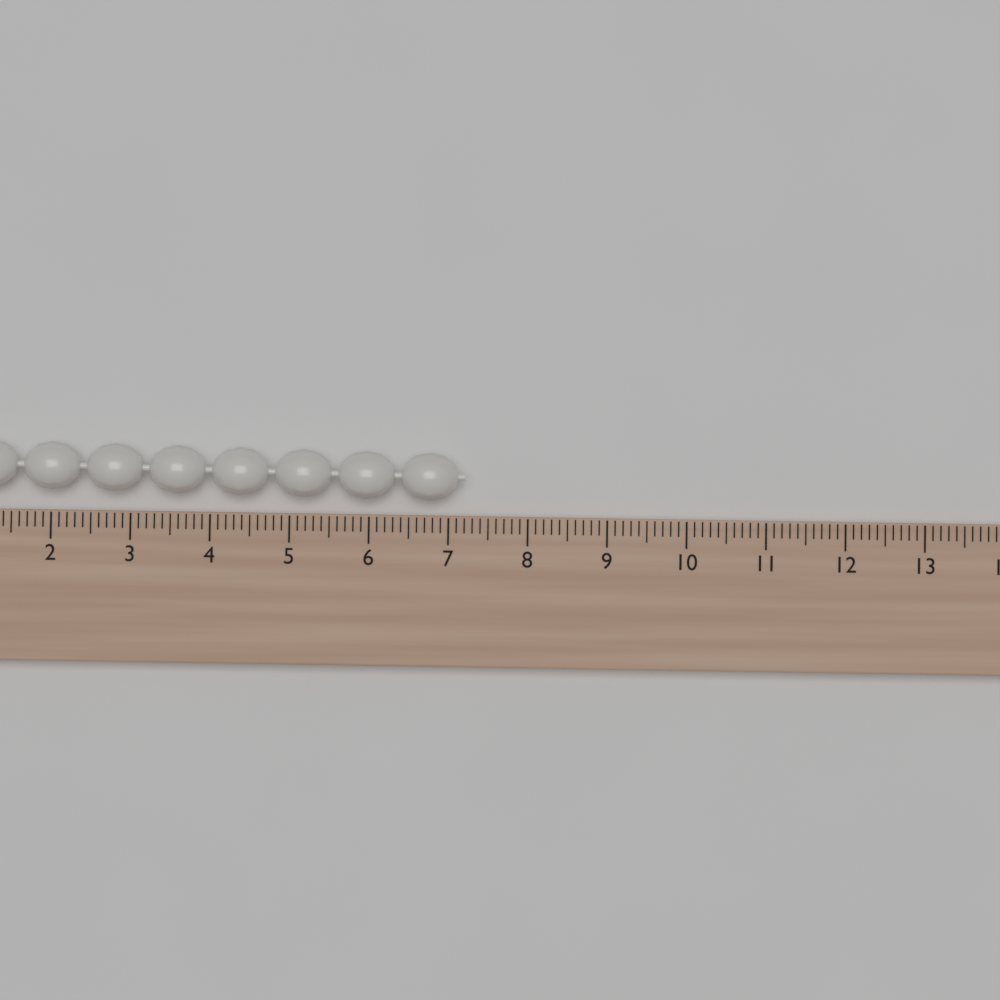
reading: 7.2 (no unit)
